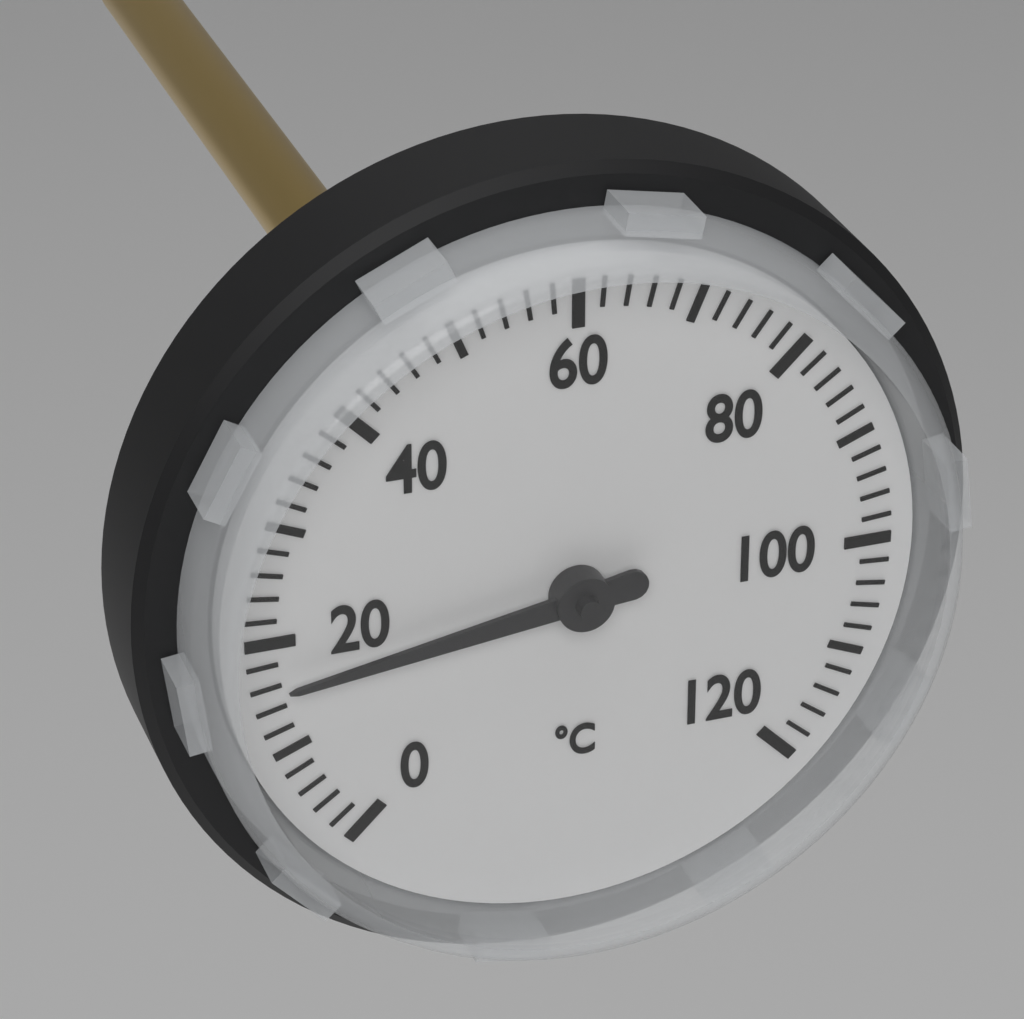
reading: 16 °C
